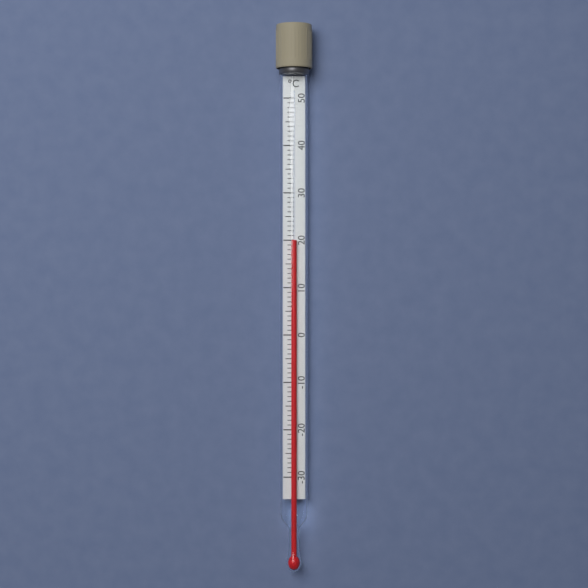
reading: 20 °C
